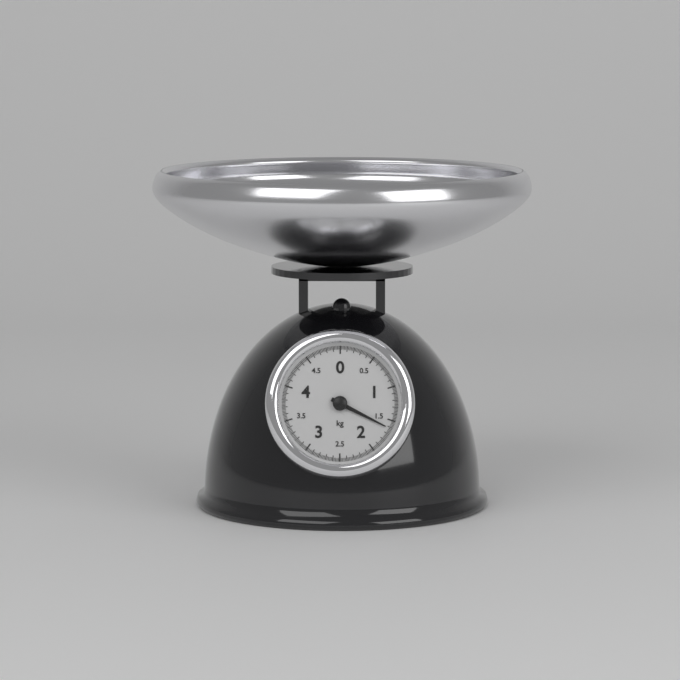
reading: 1.62 kg
